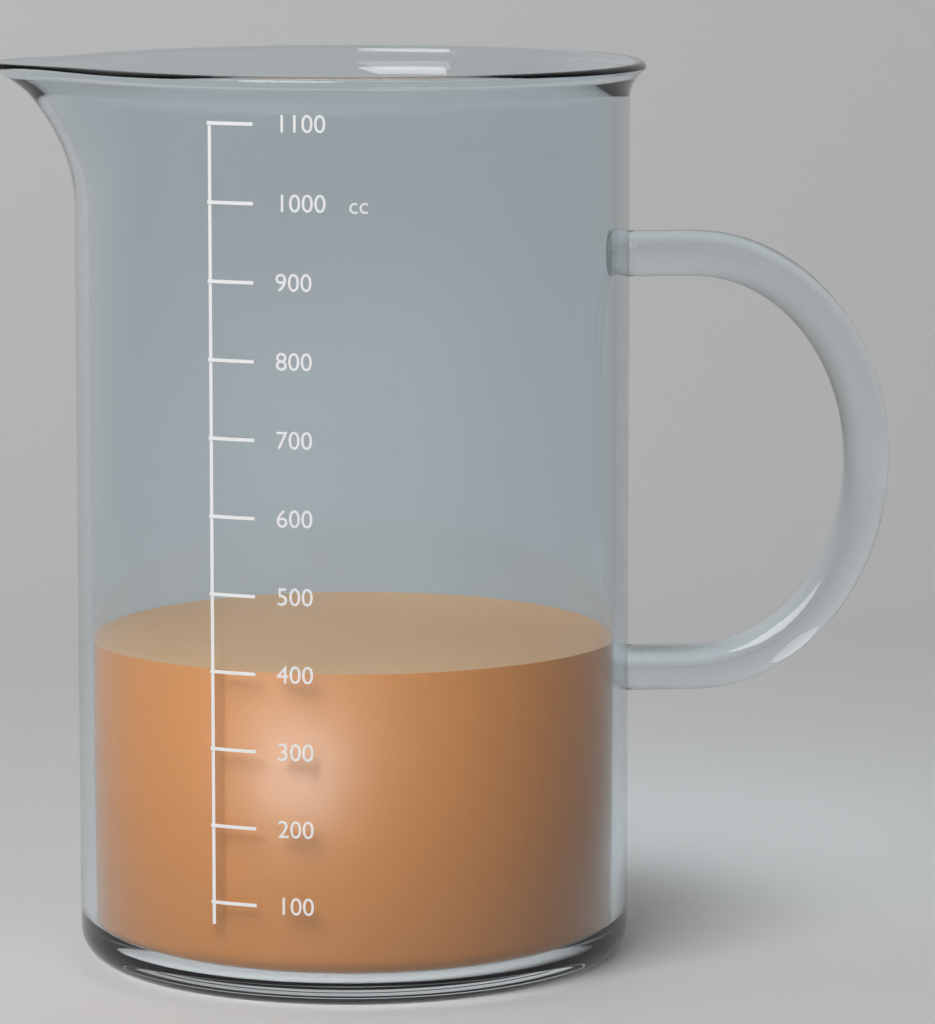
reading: 400 cc
